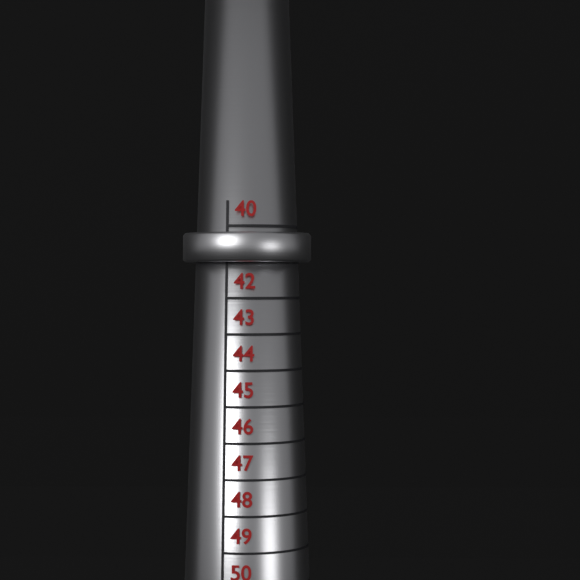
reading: 41 (no unit)
